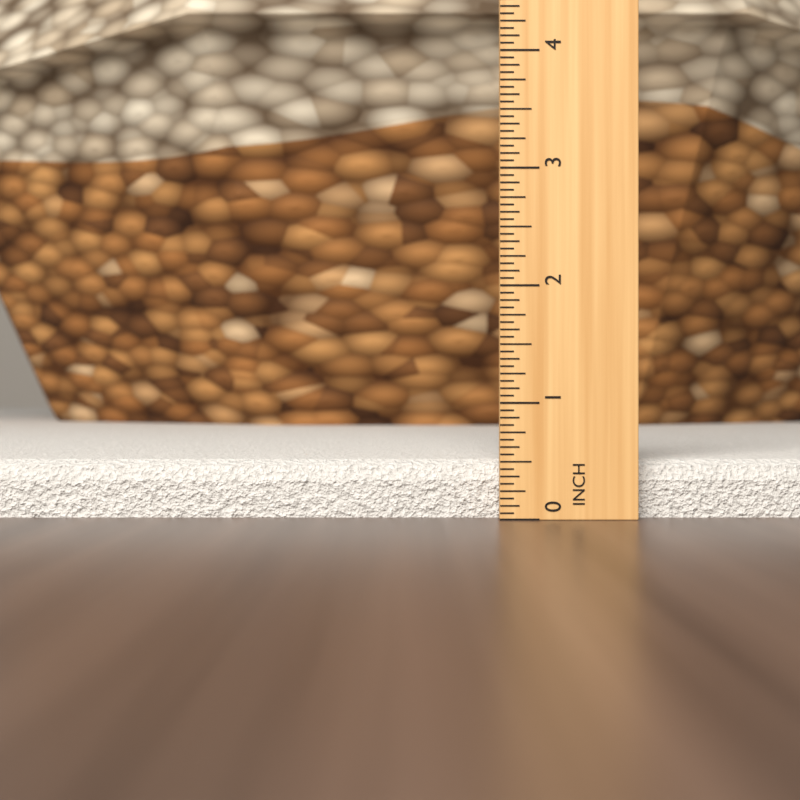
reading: 0.5000 in
